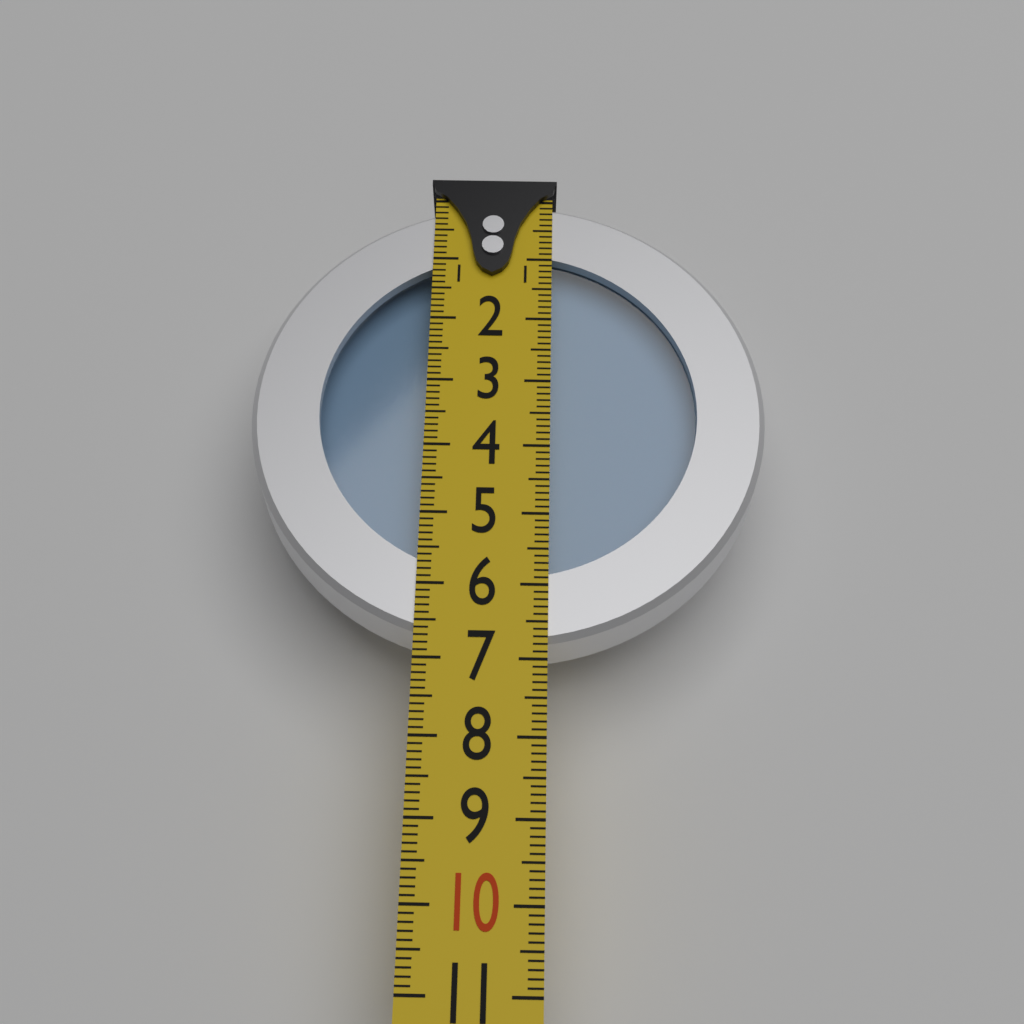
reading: 6.8 (no unit)
